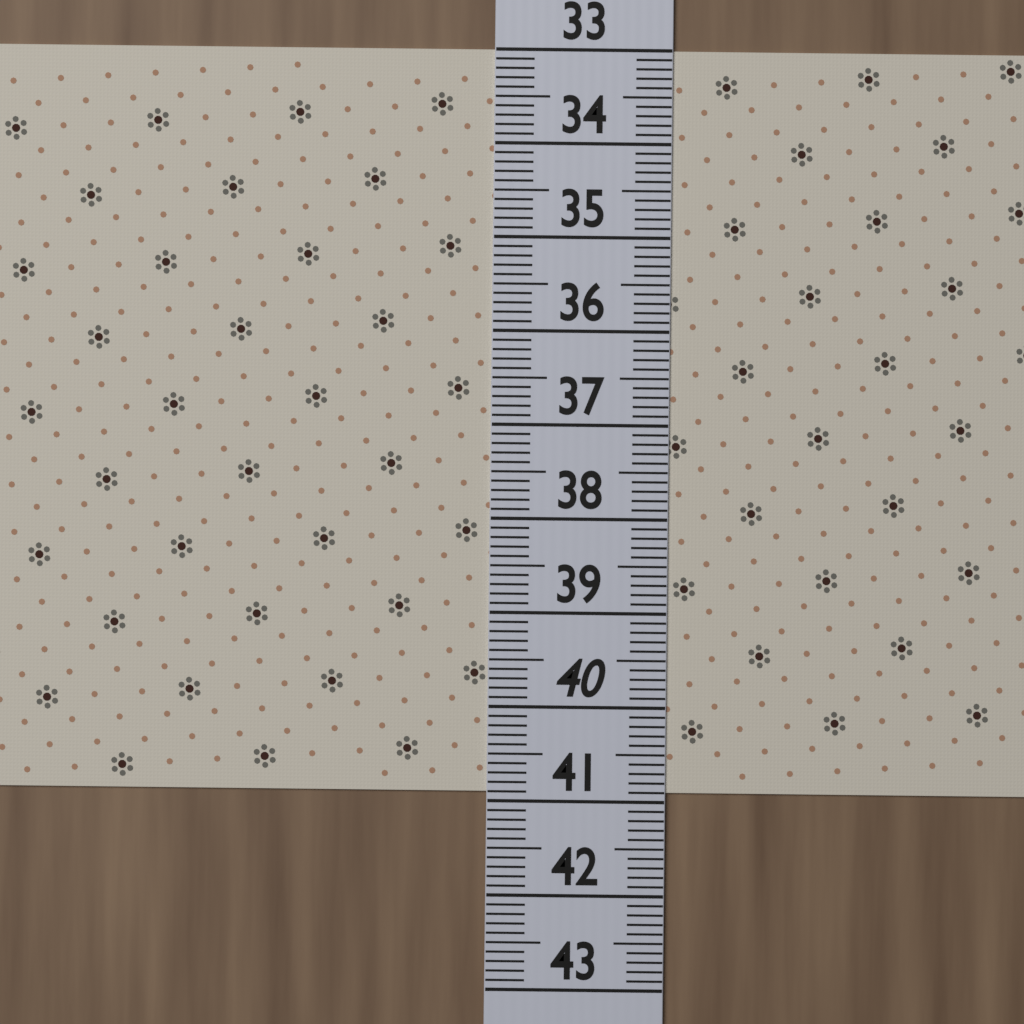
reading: 40.9 (no unit)
